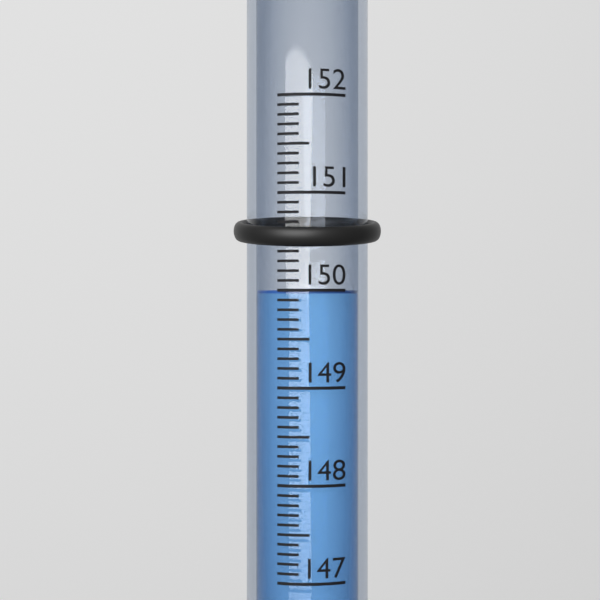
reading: 150.0 (no unit)
